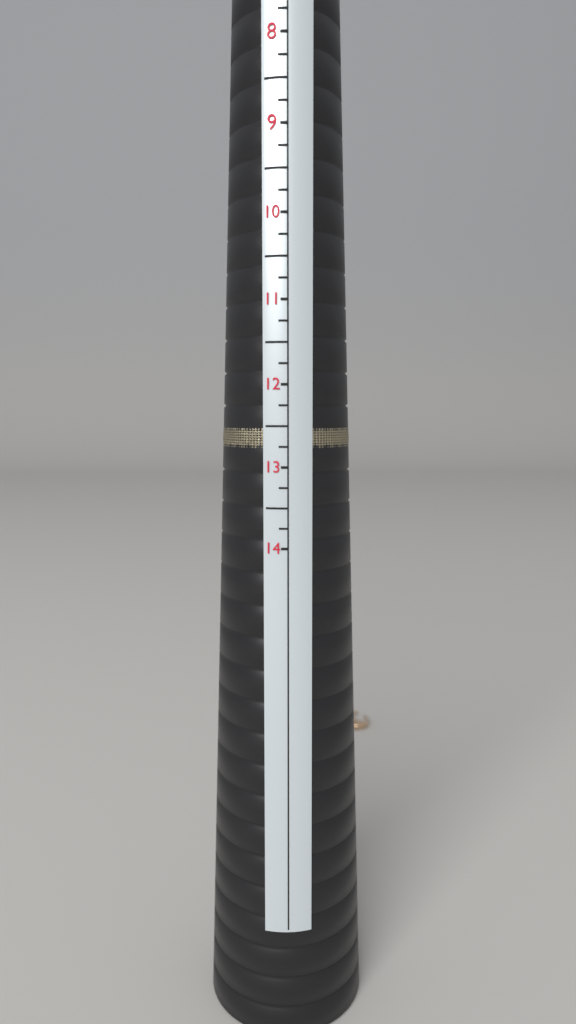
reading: 13.00 US
